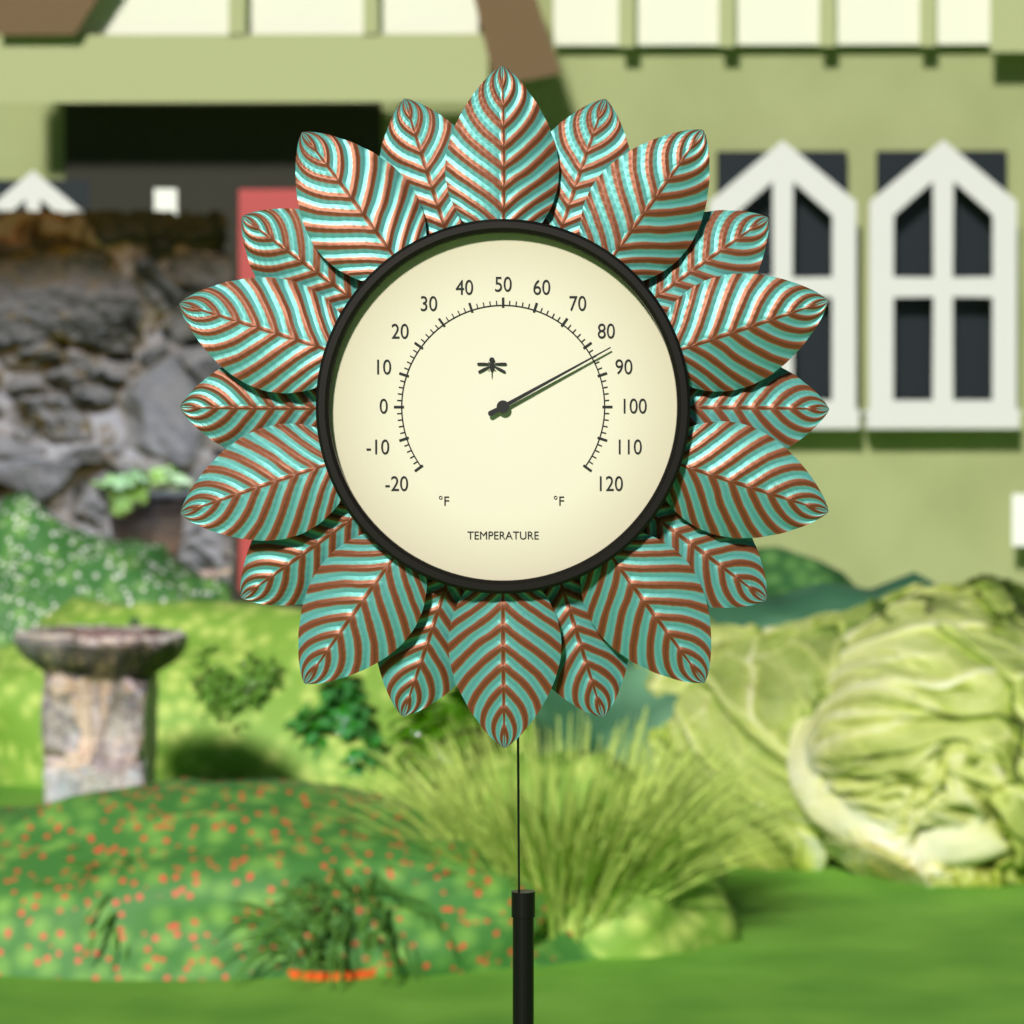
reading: 84 °F
